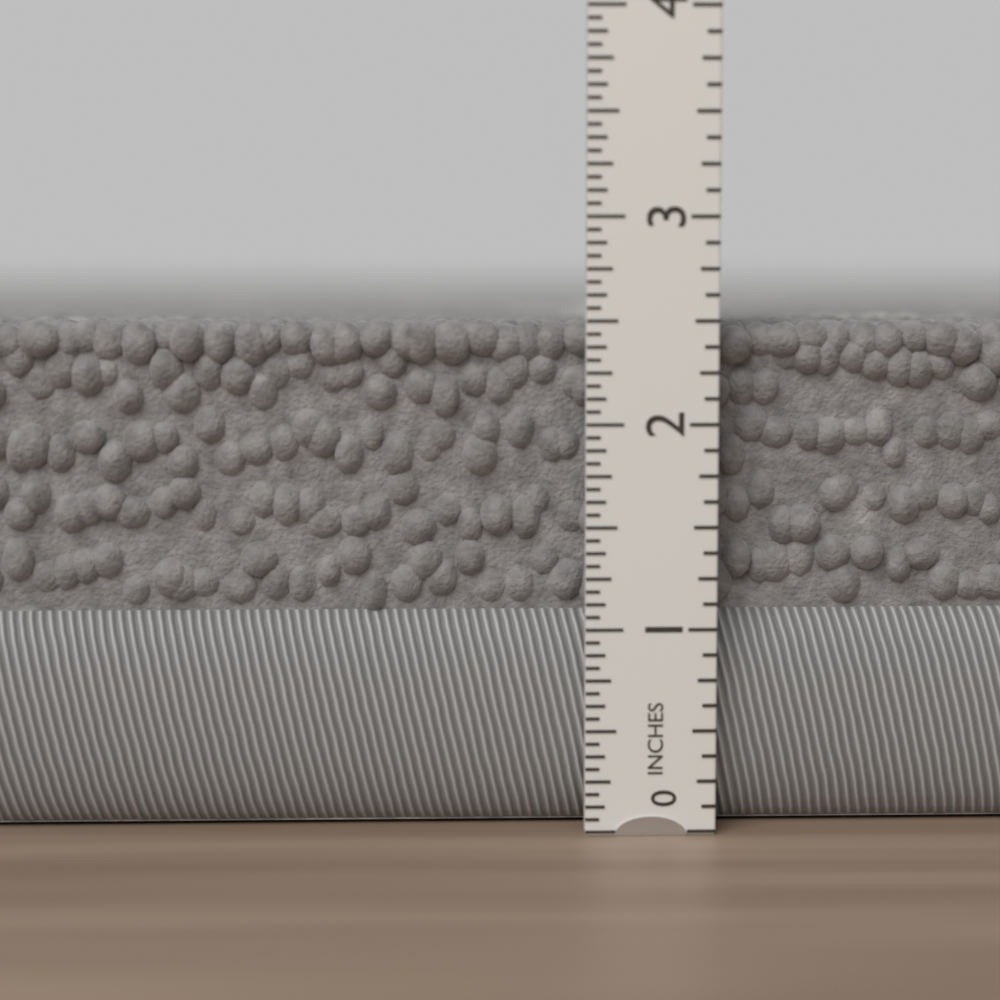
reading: 2.5000 in
